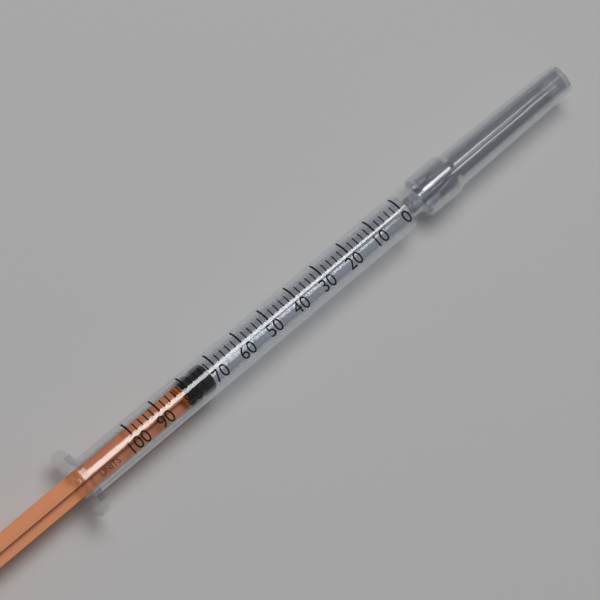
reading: 72 units
